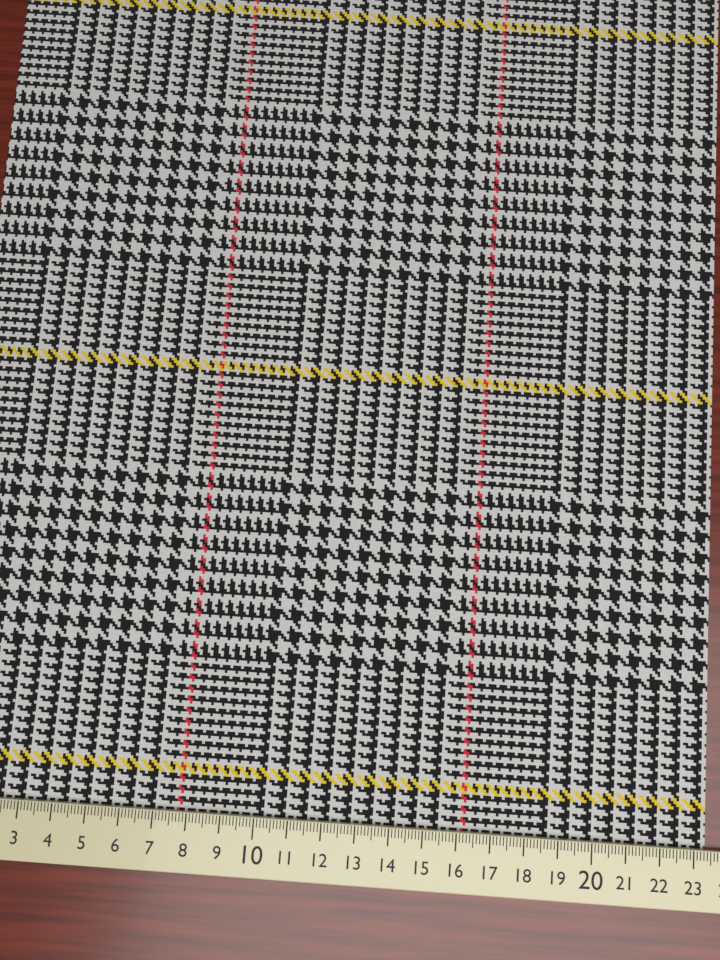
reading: 23.4 cm
